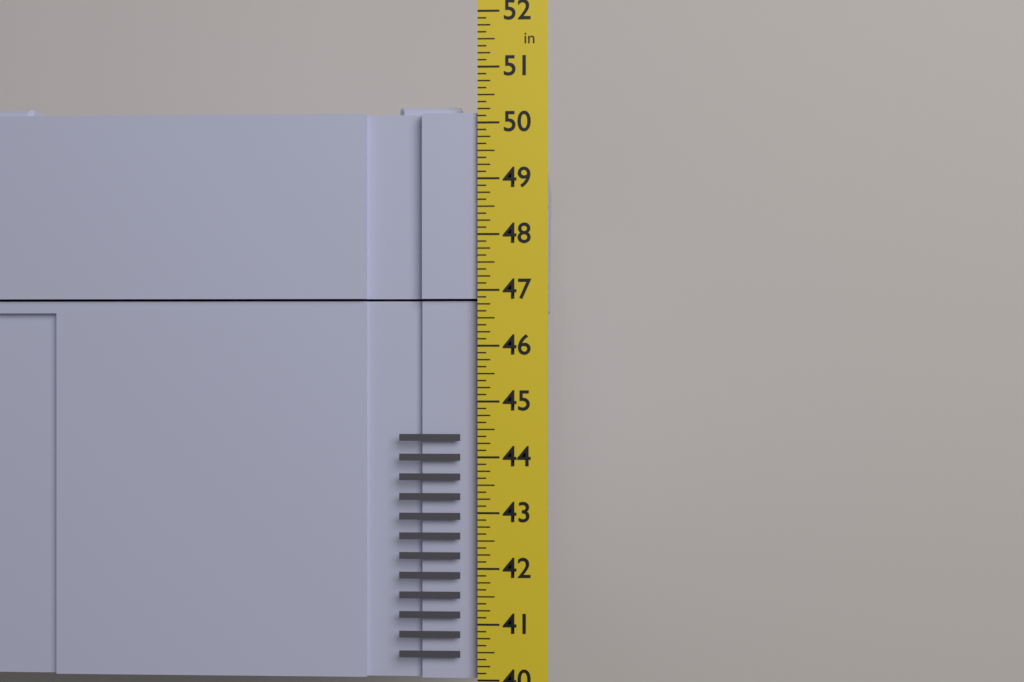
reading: 50.375 in
